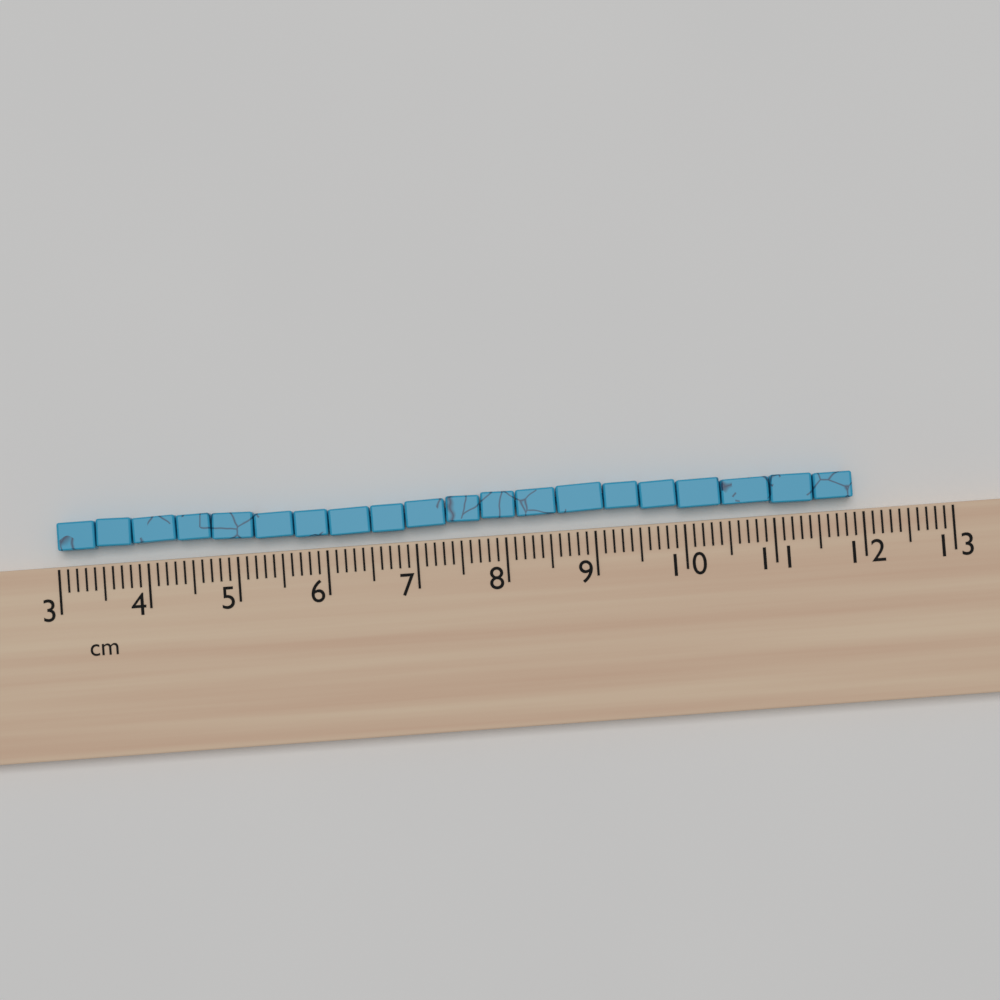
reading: 11.9 cm
